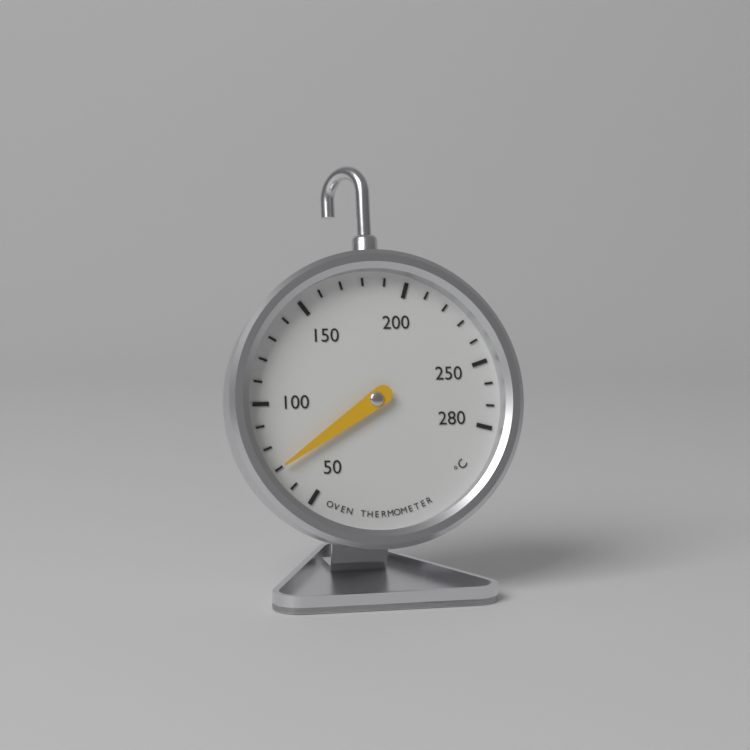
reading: 70 °C
